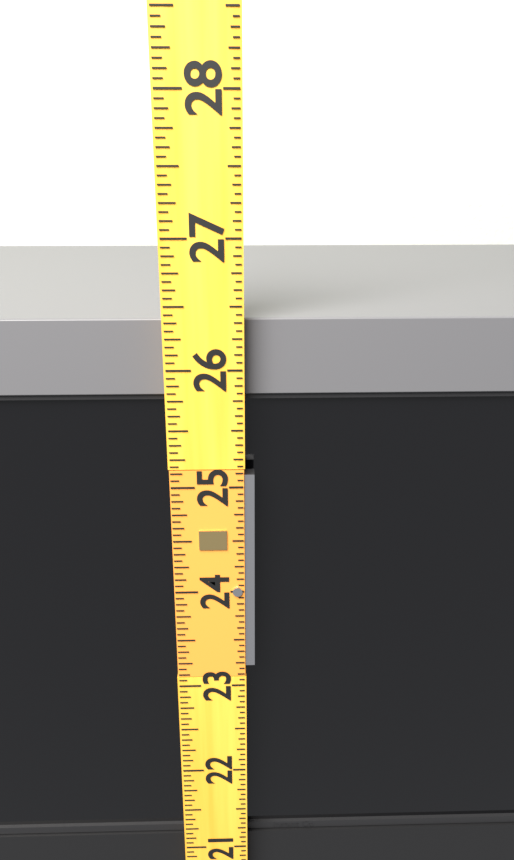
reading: 26.3750 (no unit)
